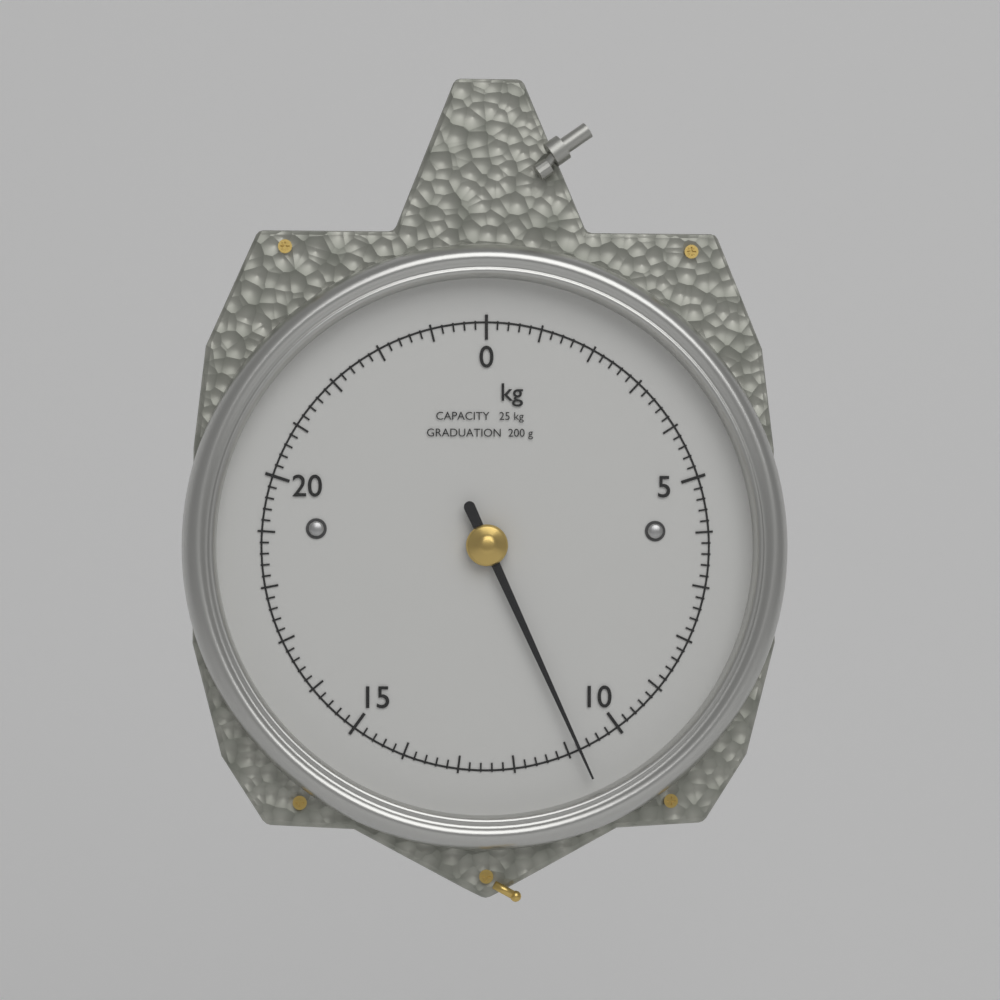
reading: 10.8 kg
